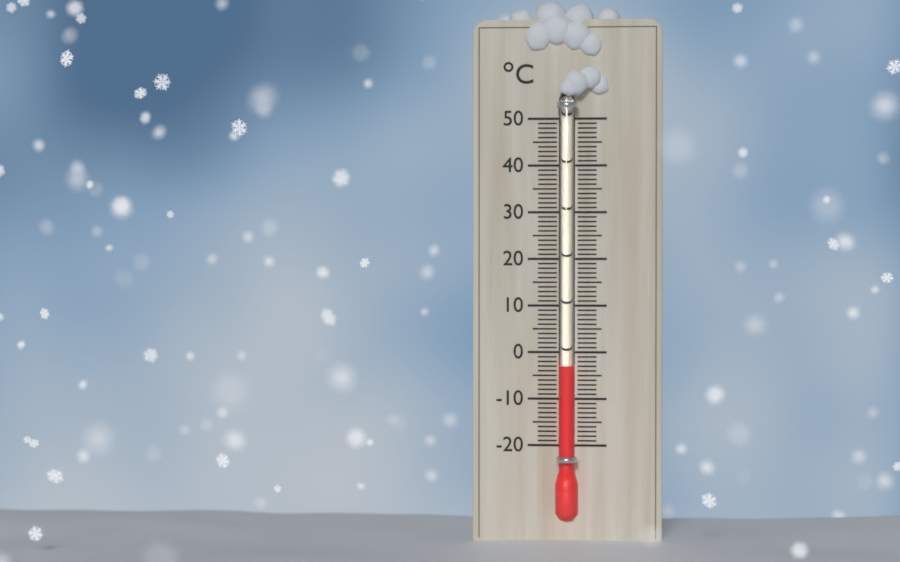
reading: -3 °C
